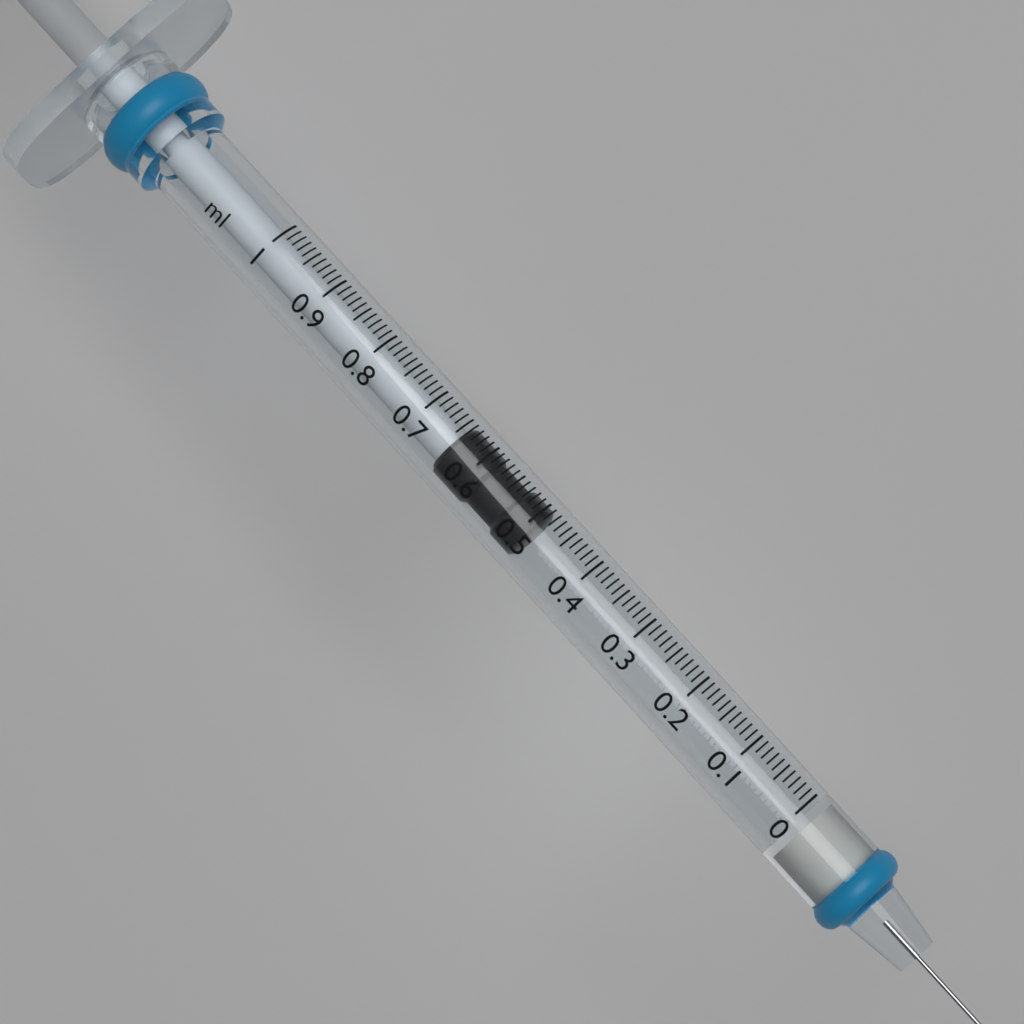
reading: 0.49 ml
